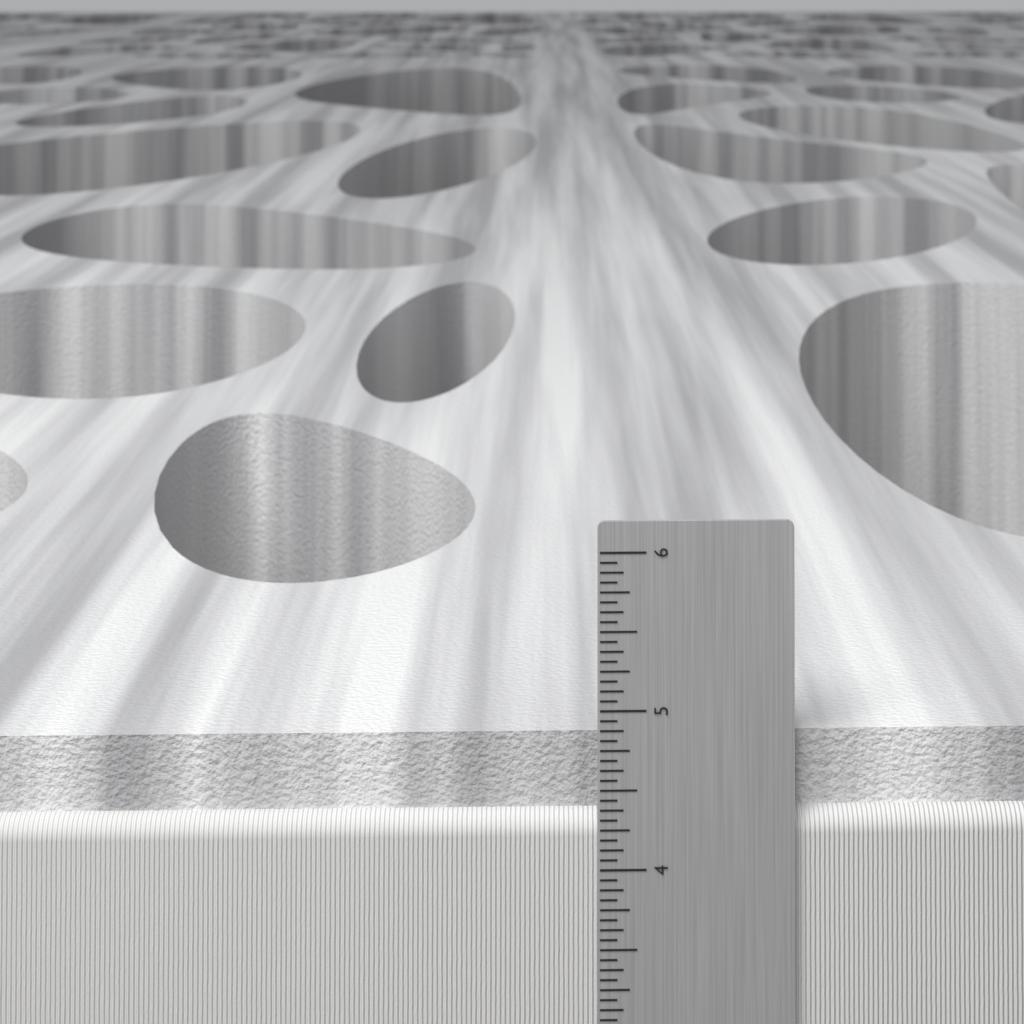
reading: 4.8125 in
